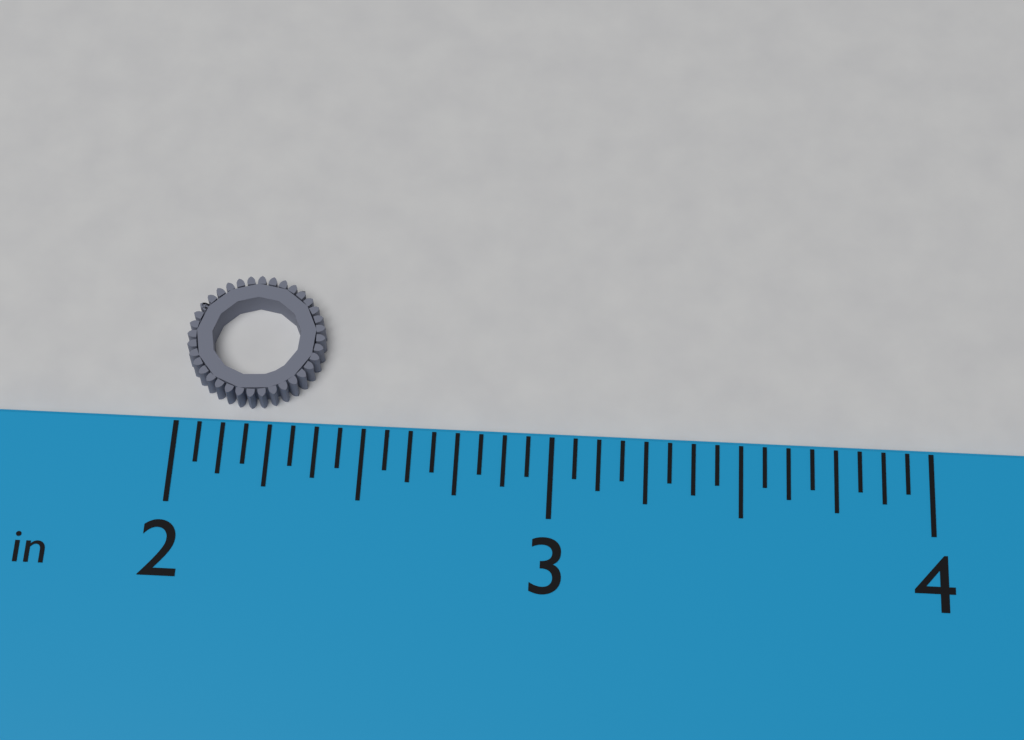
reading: 2.3750 in
